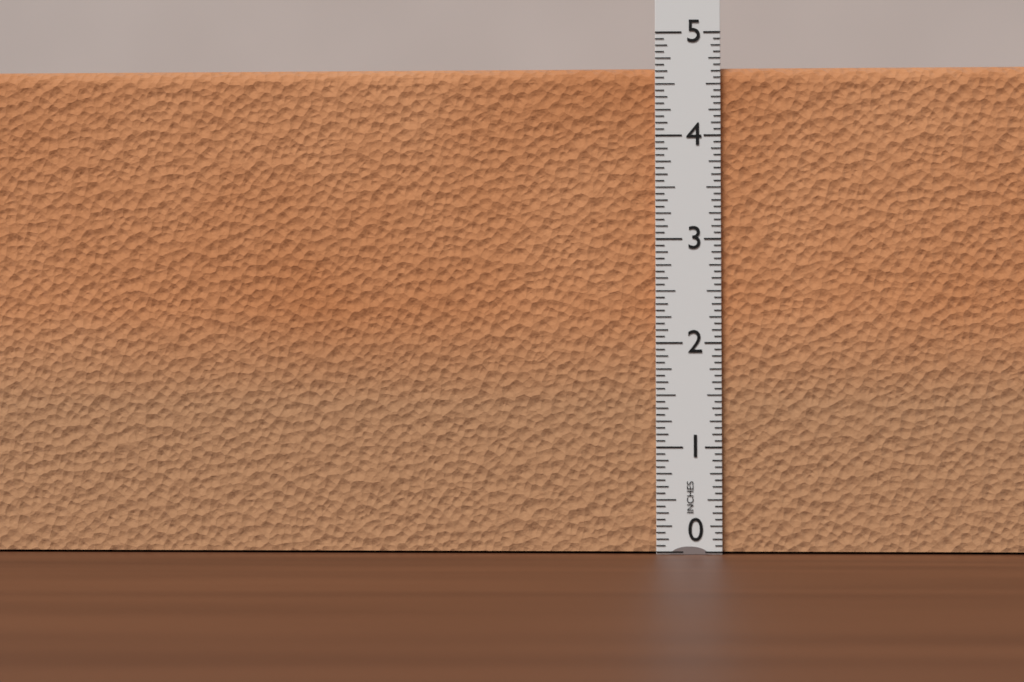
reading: 4.6875 in
